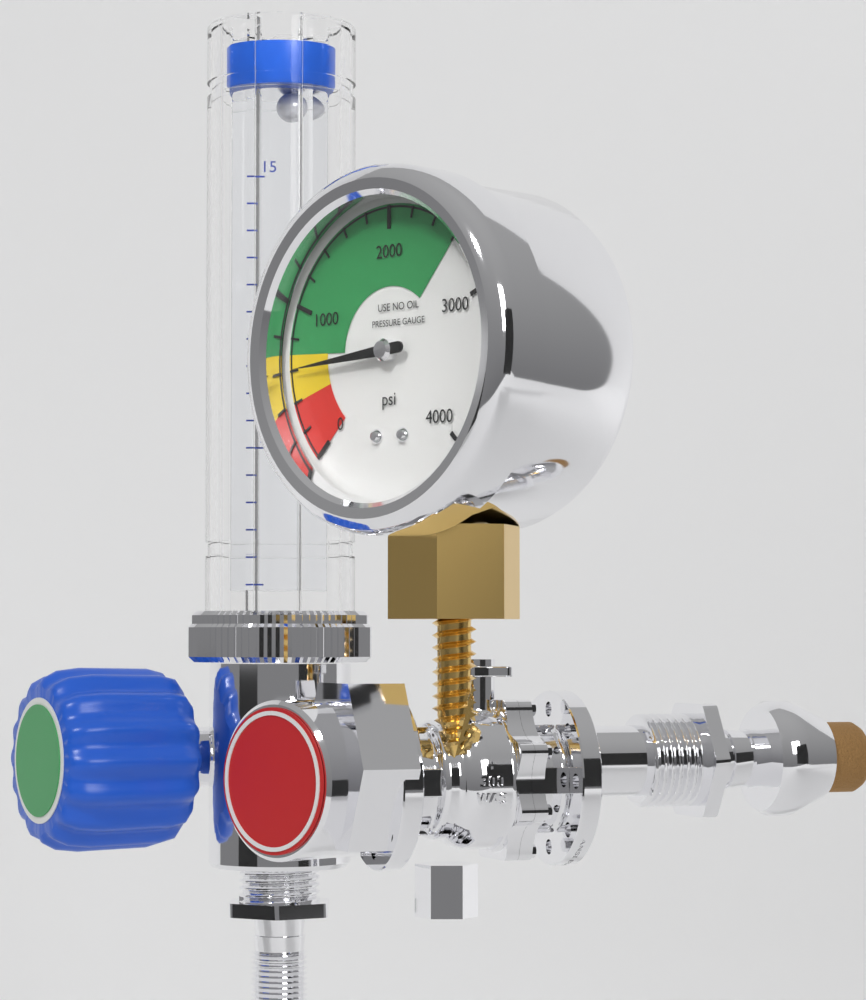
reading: 600 psi
